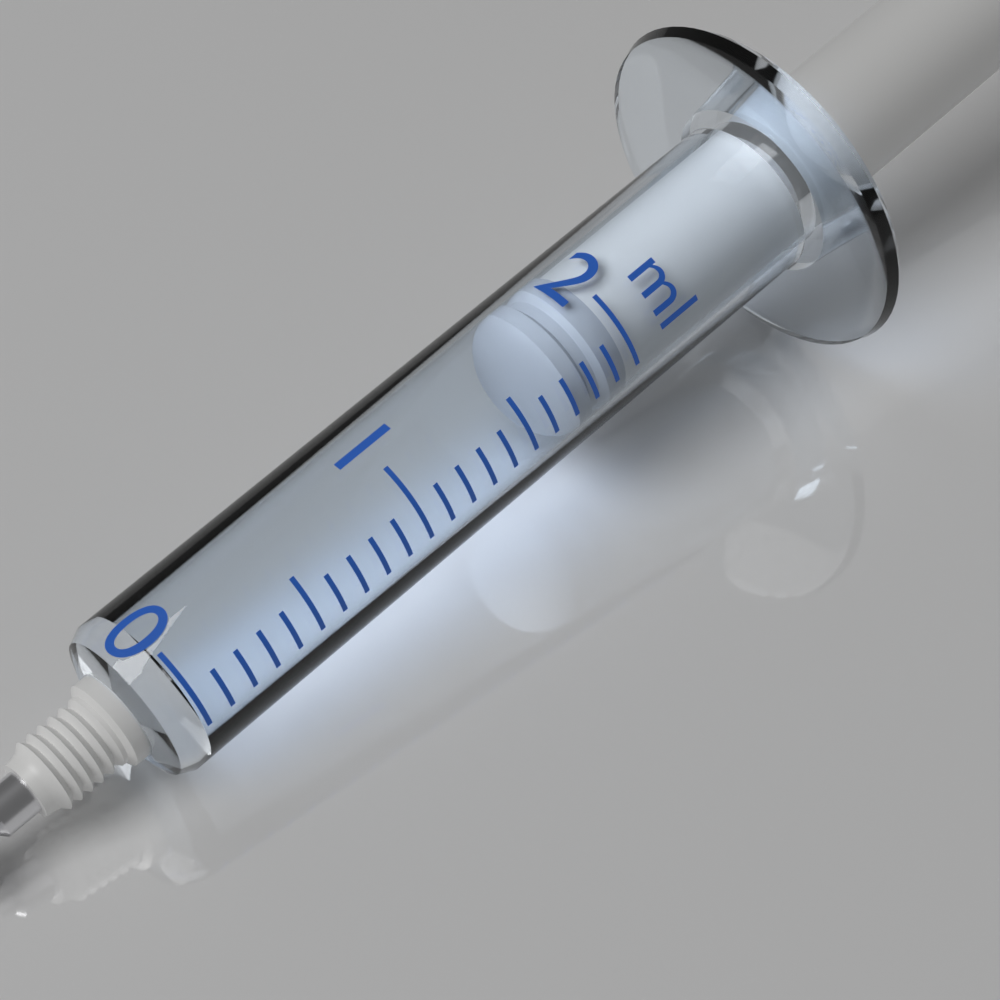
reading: 1.7 ml
